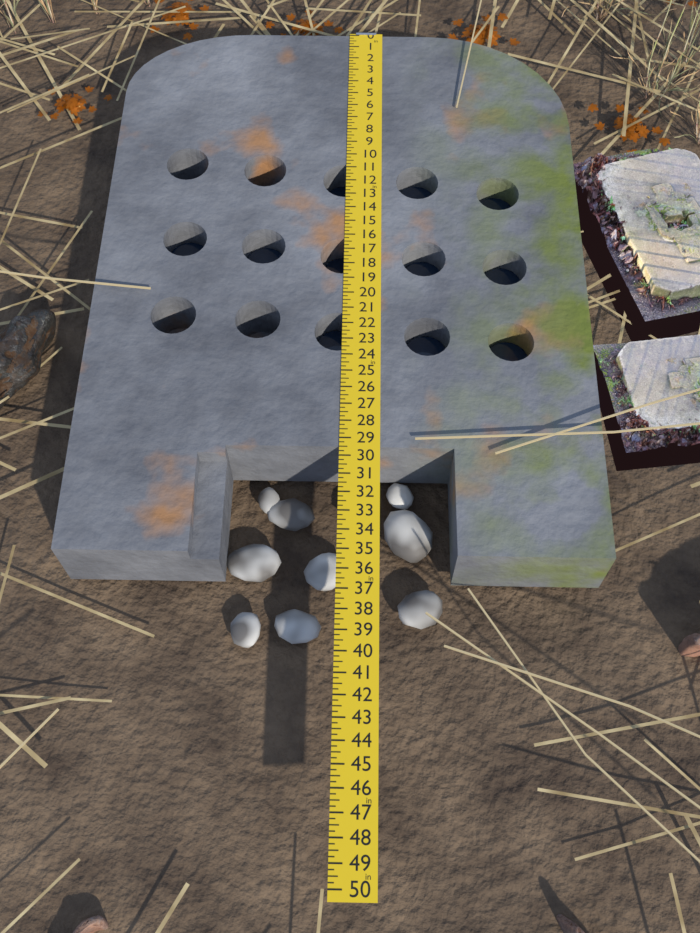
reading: 35.25 in
